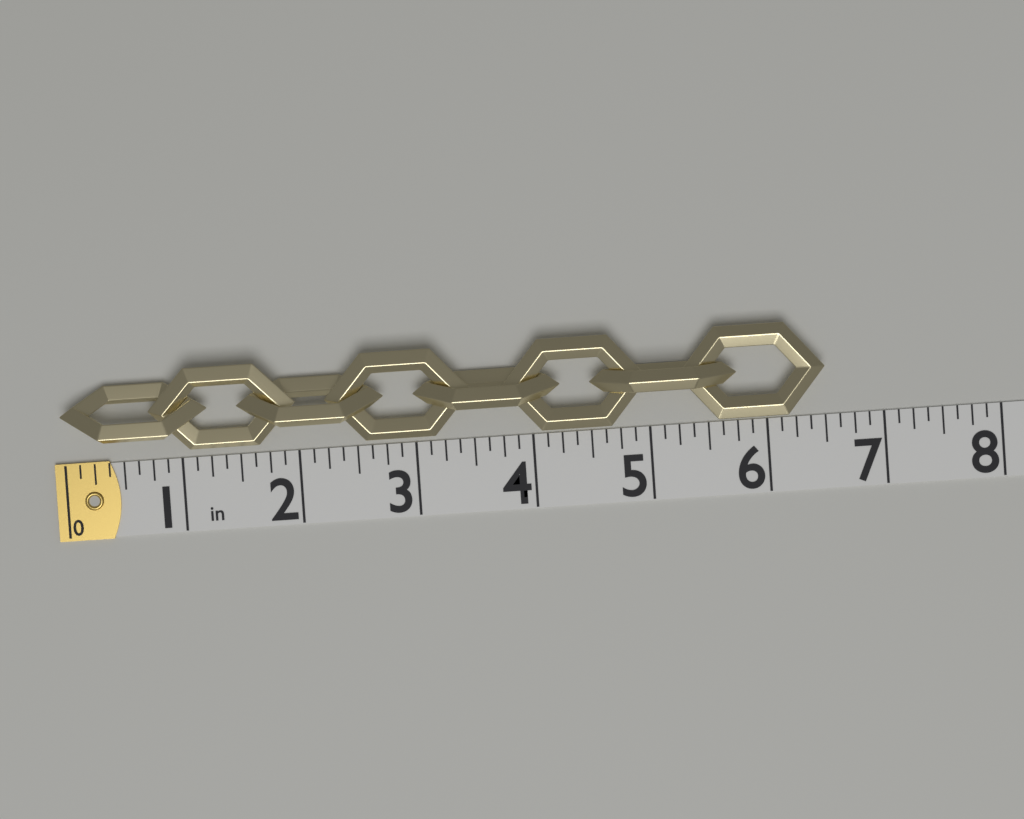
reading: 6.500 in
